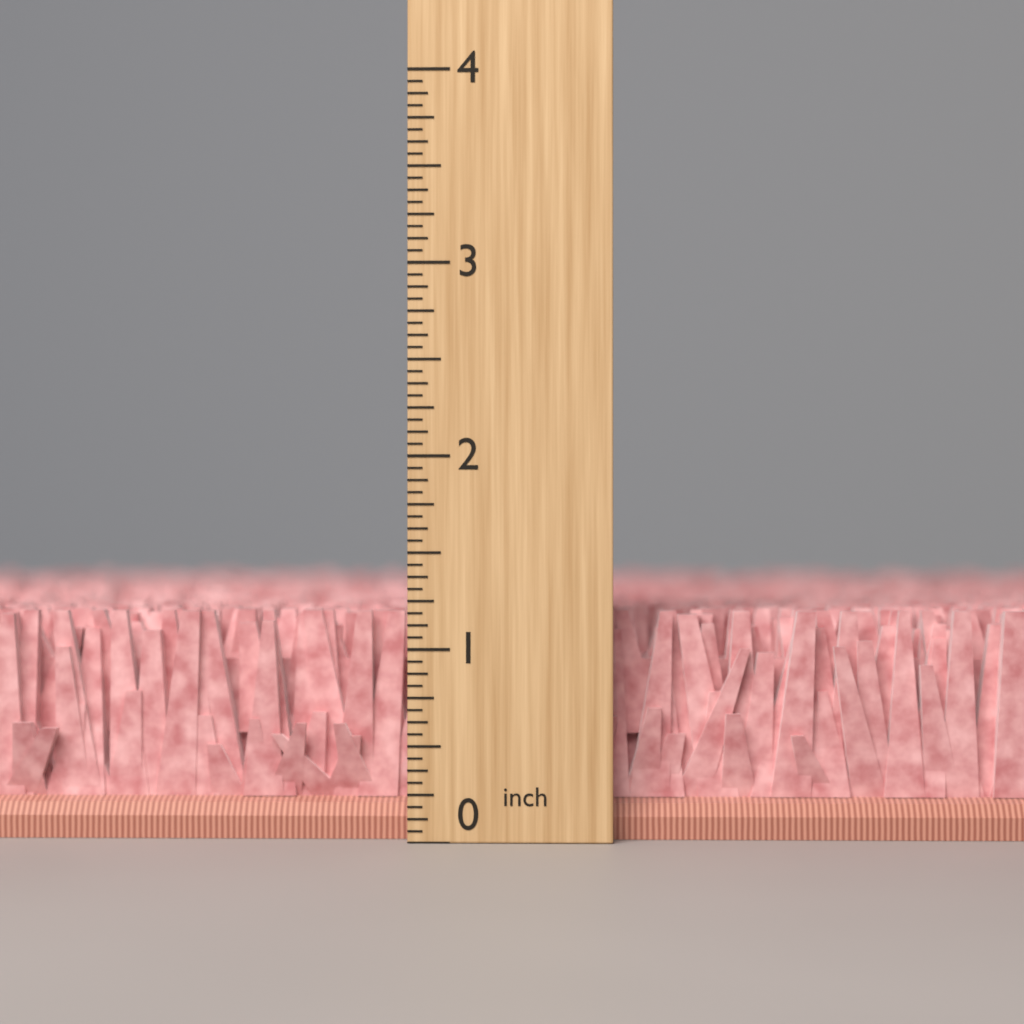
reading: 1.1875 inch
